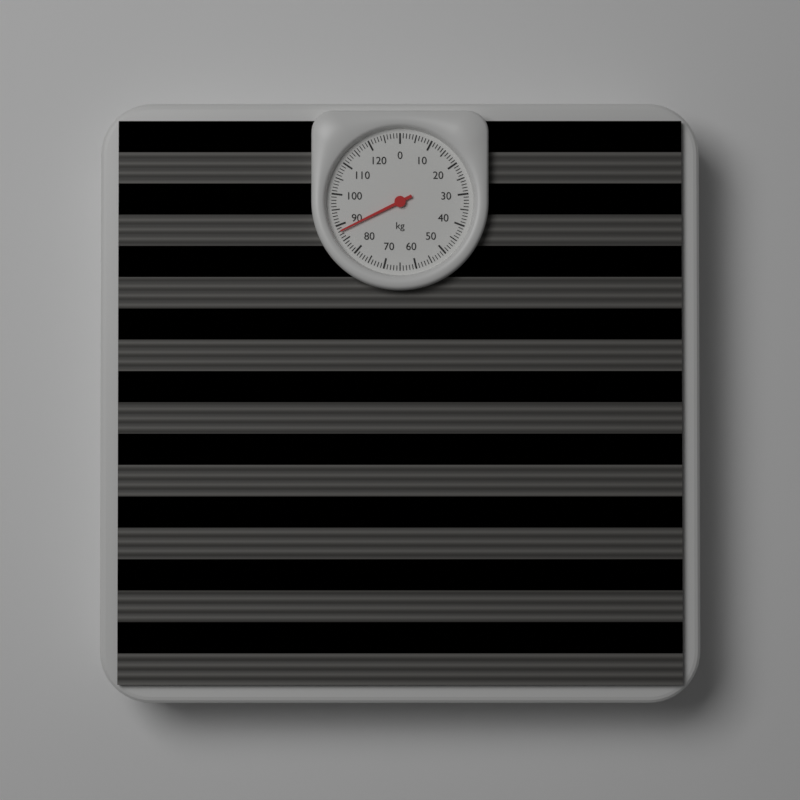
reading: 88 kg
